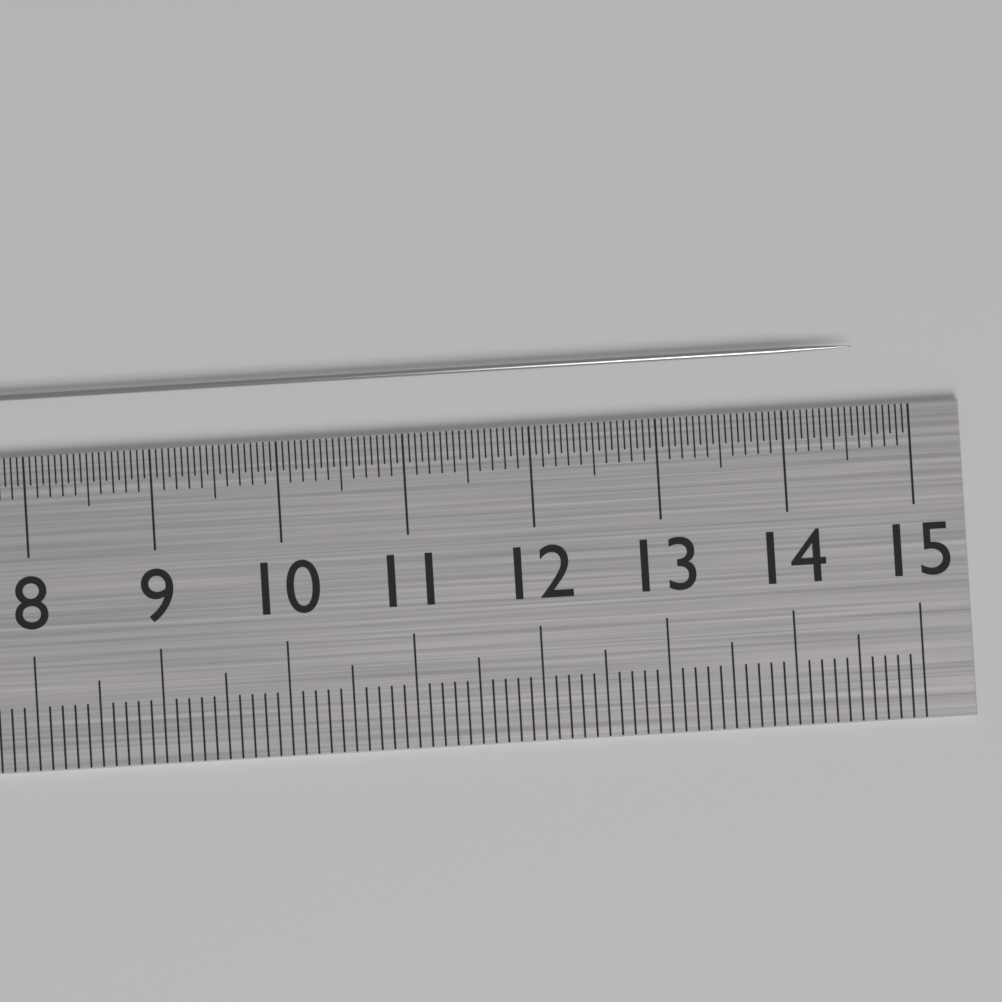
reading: 14.60 cm
